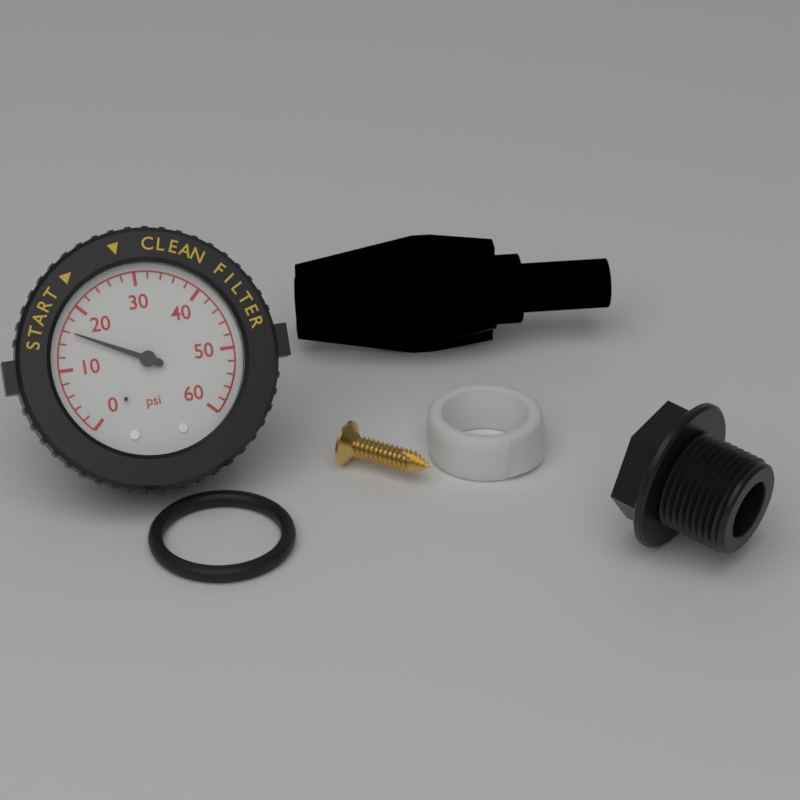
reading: 16 psi
